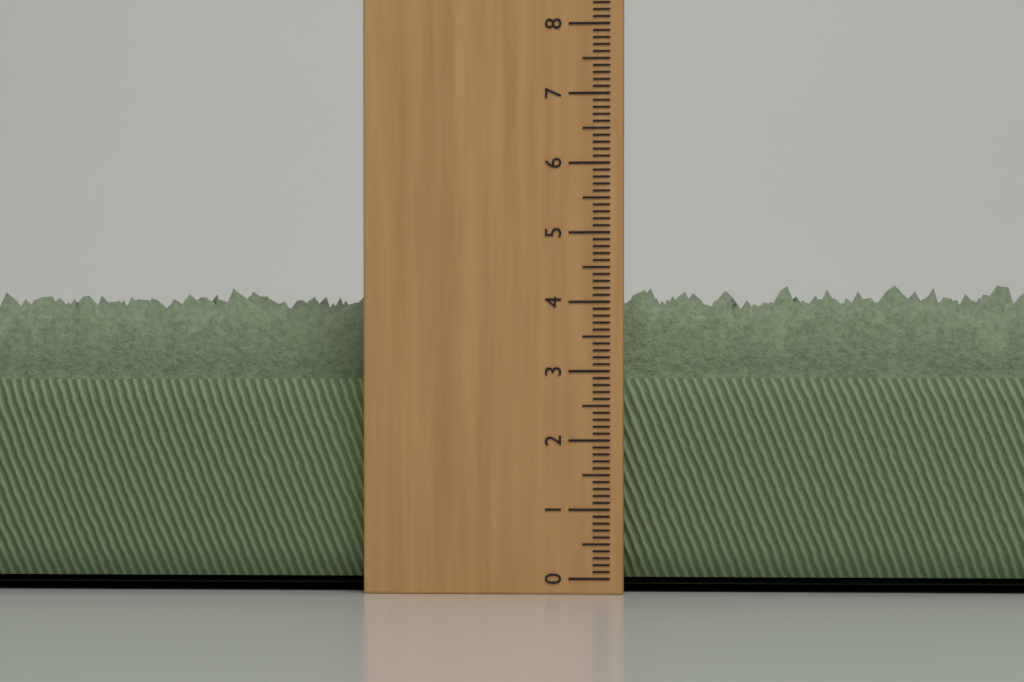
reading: 4.3 cm
